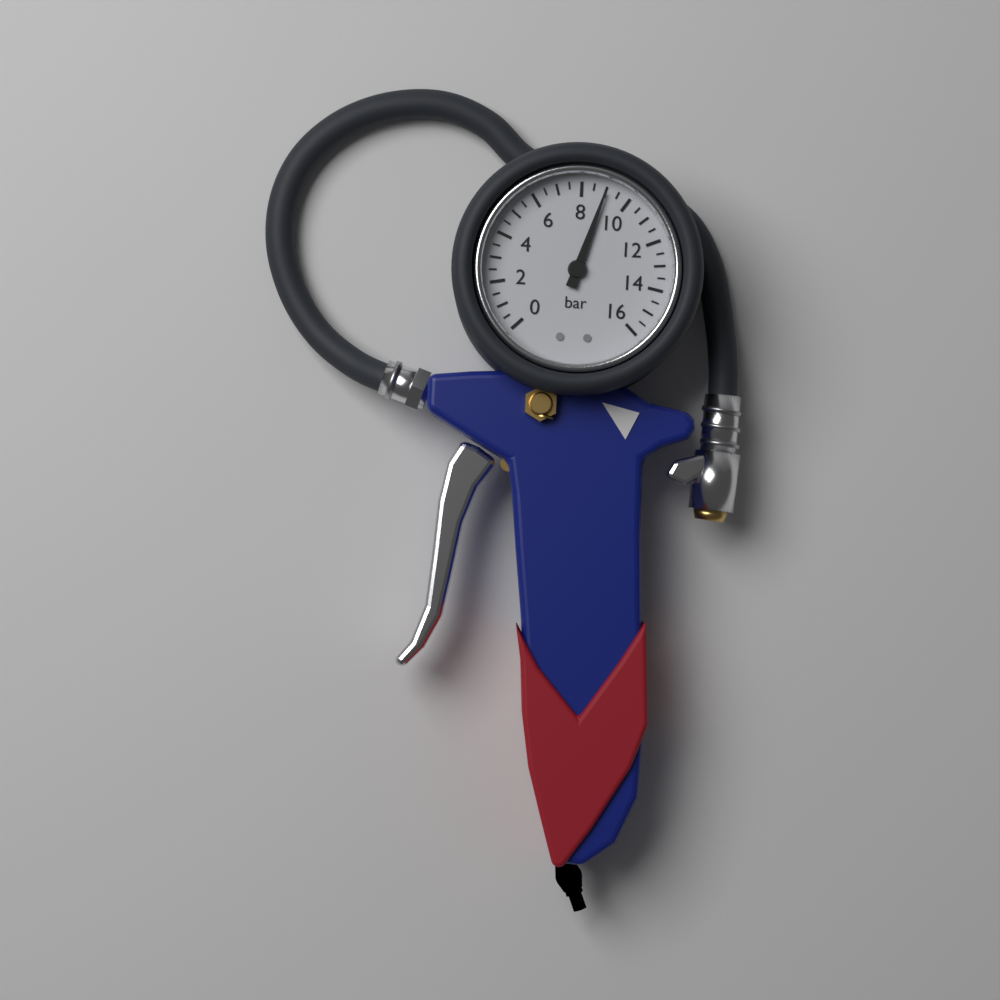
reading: 9.0 bar
